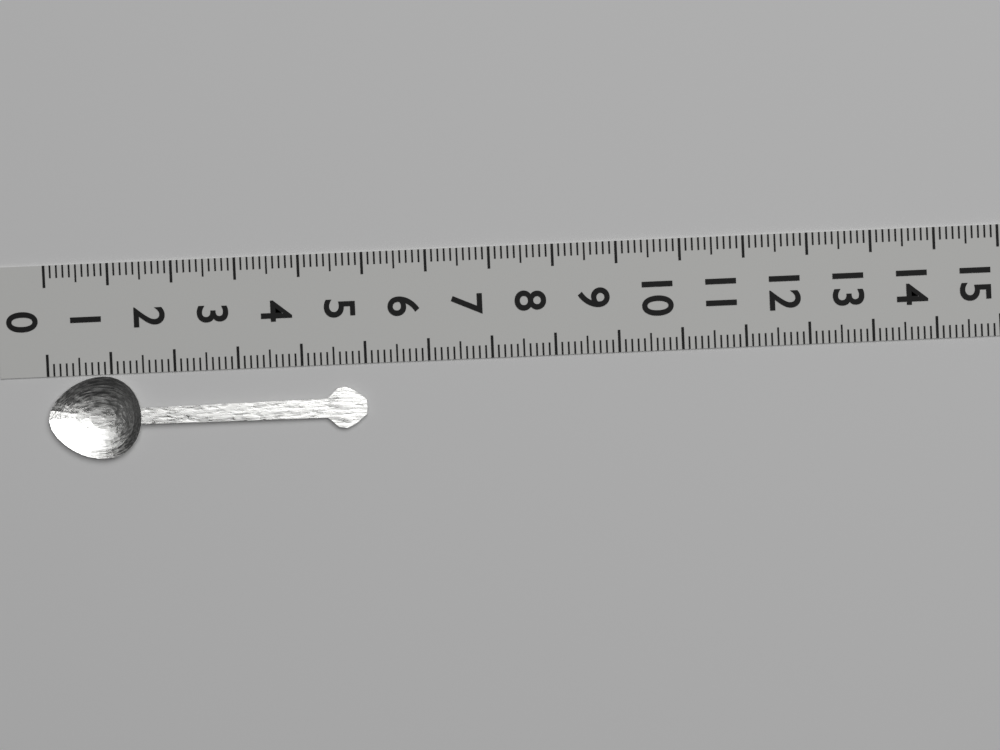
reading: 5.0 (no unit)
